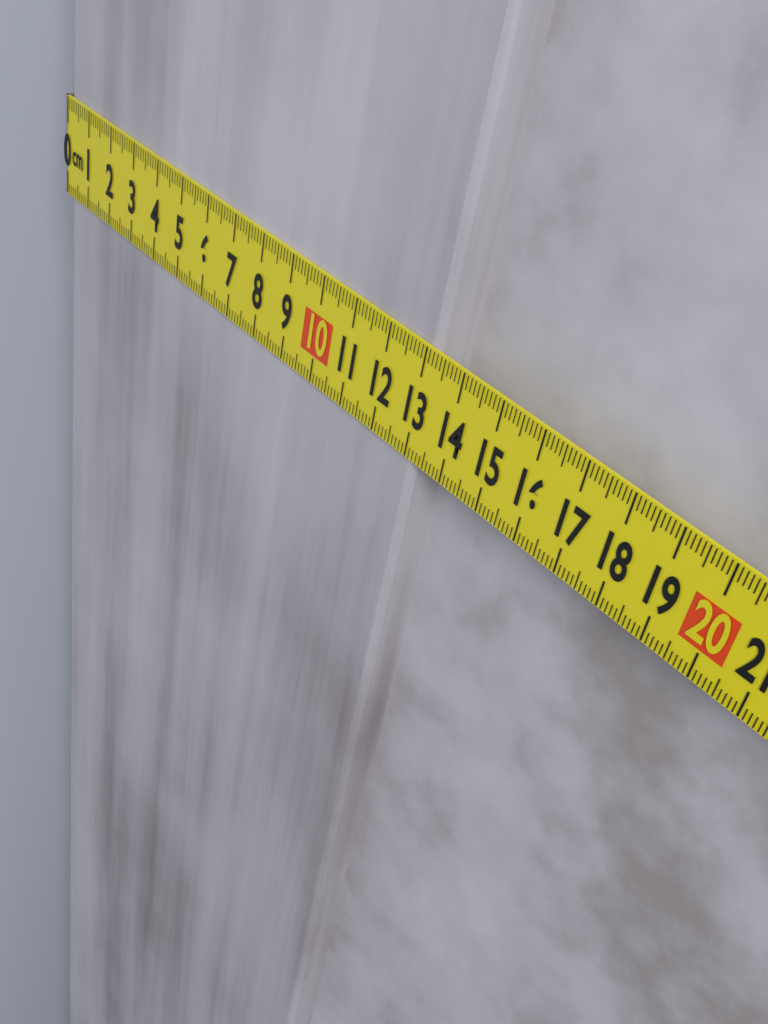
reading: 13.2 cm
